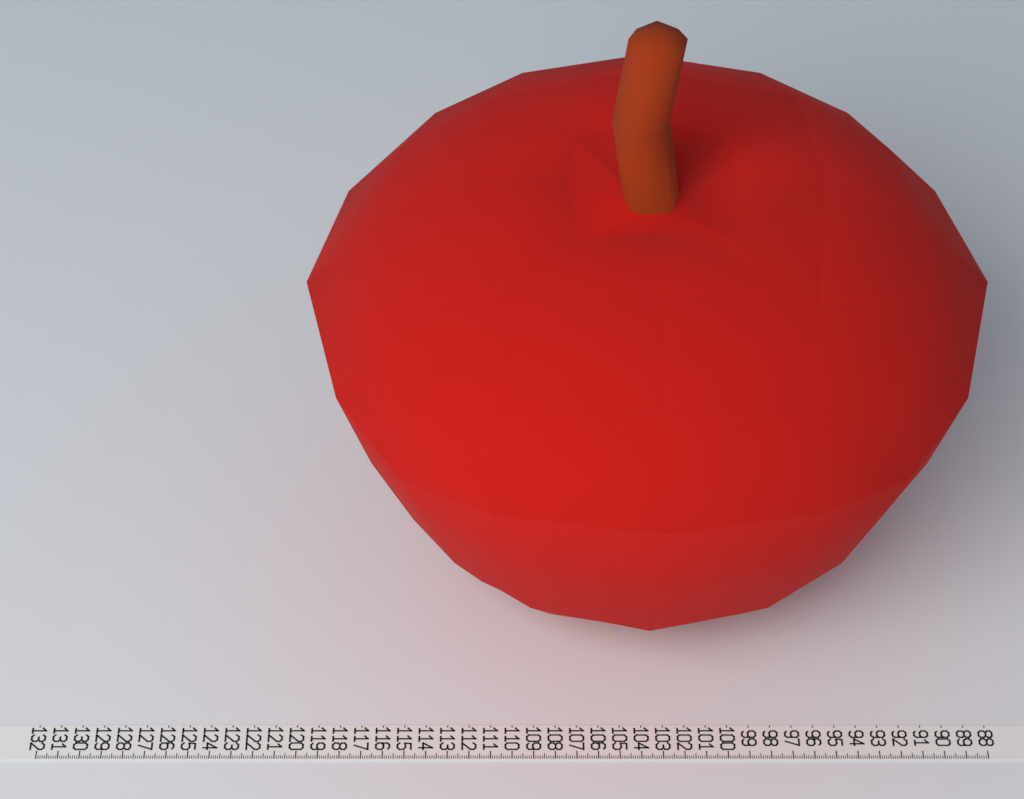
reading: 119.5 (no unit)
